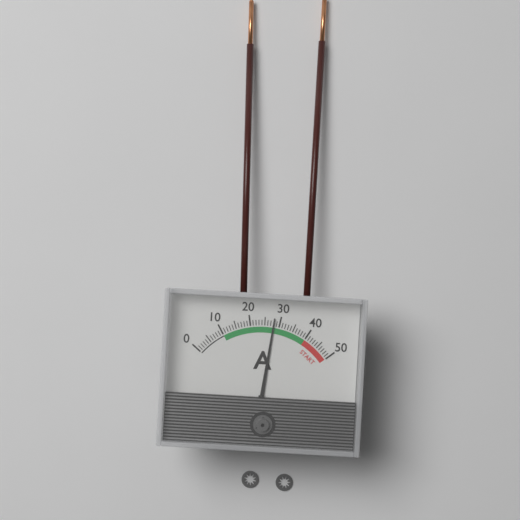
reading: 28 A
